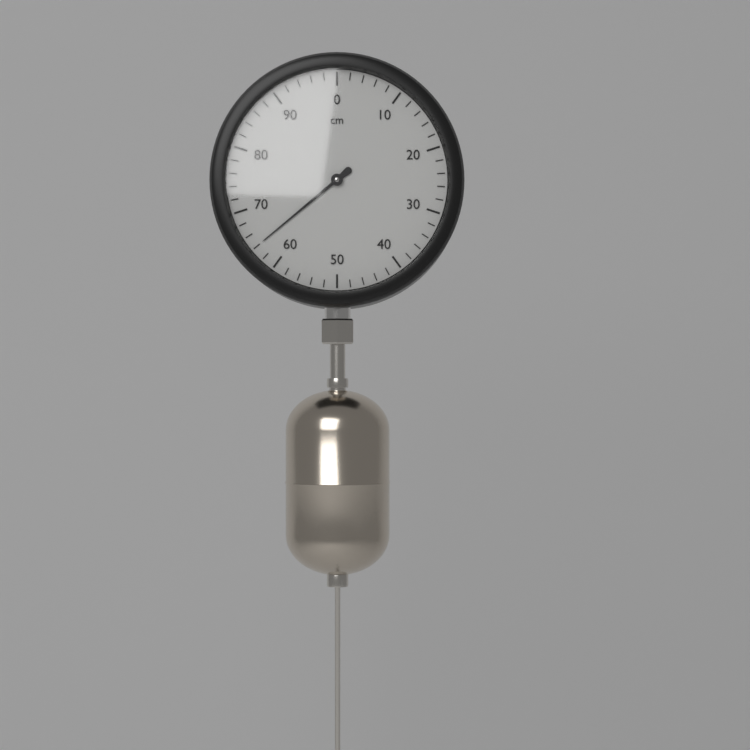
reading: 64 cm
